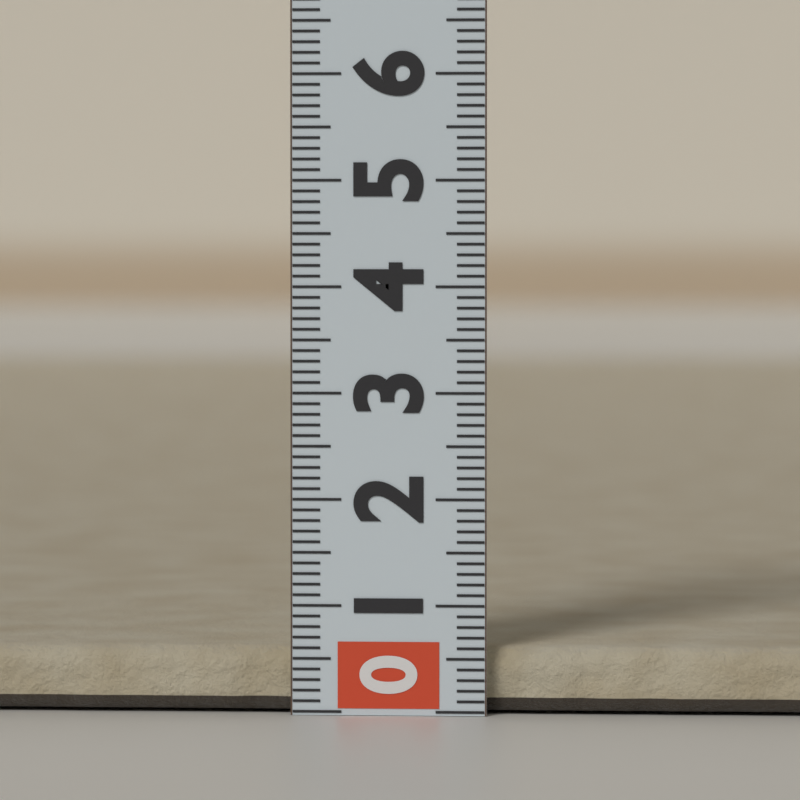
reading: 0.6 (no unit)
